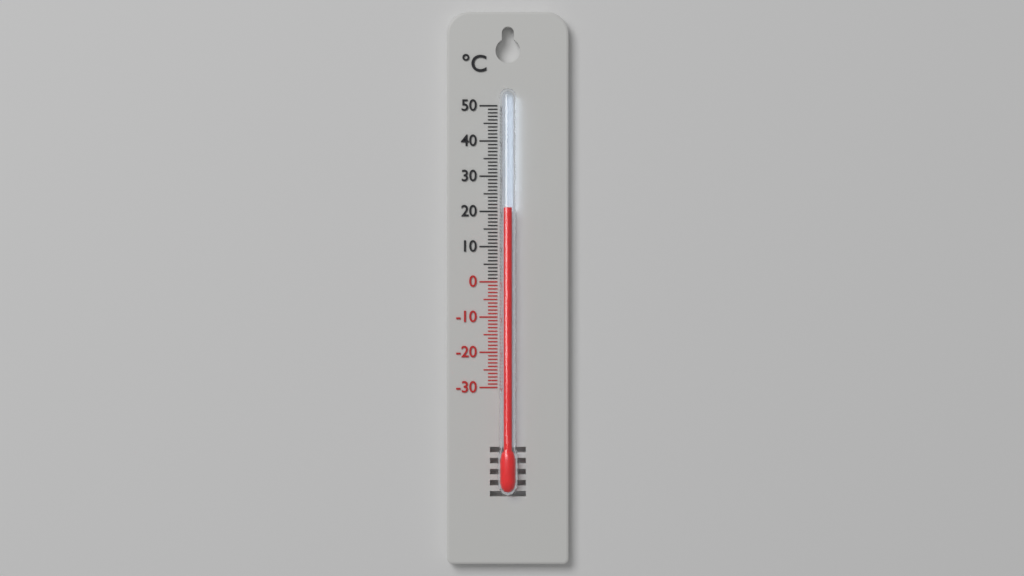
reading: 21 °C
